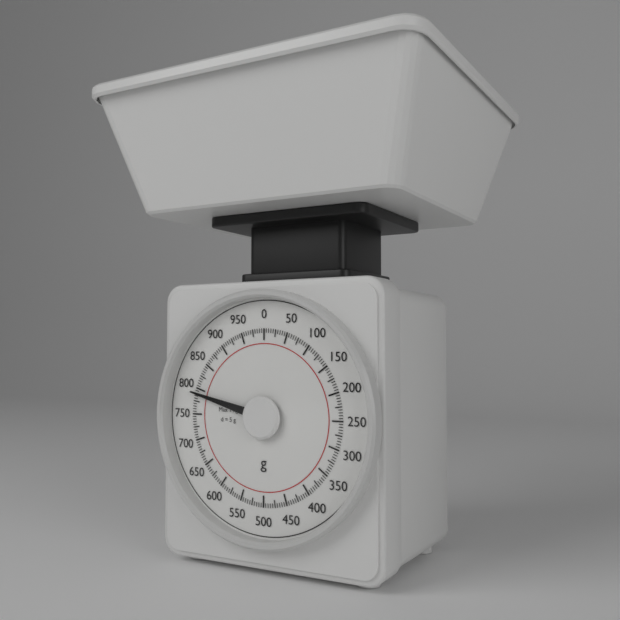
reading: 790 g
